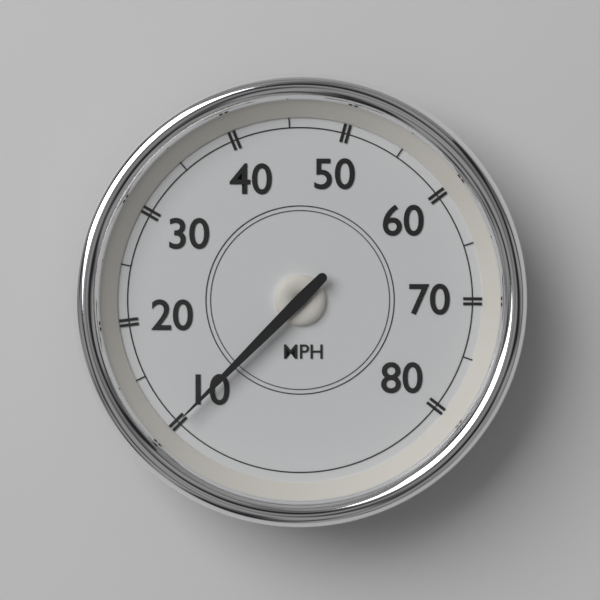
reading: 10 MPH
